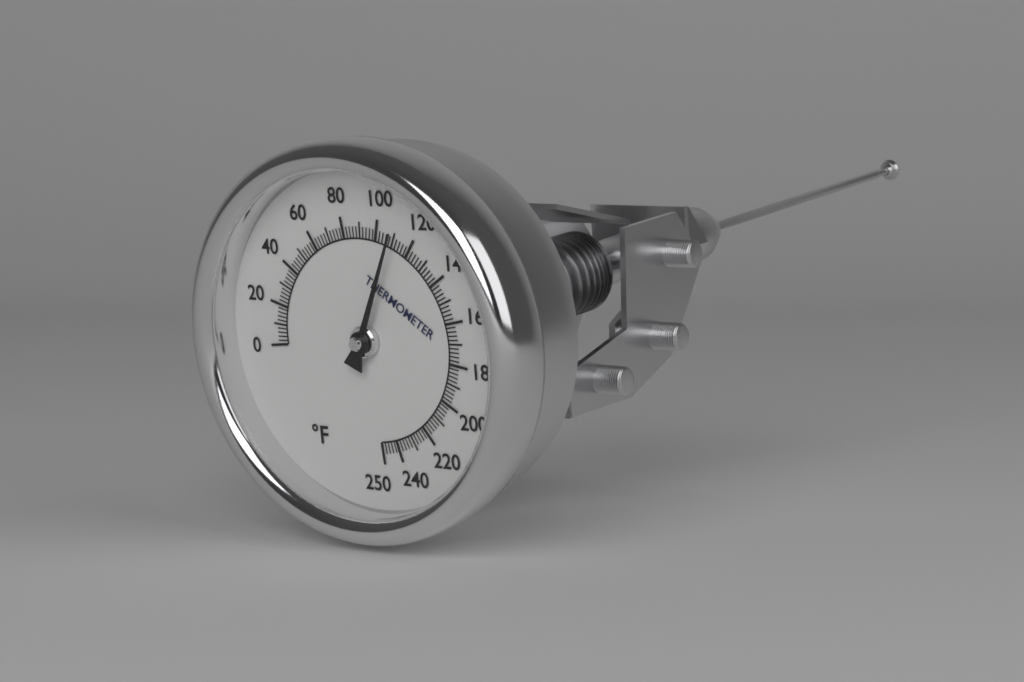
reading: 110 °F
